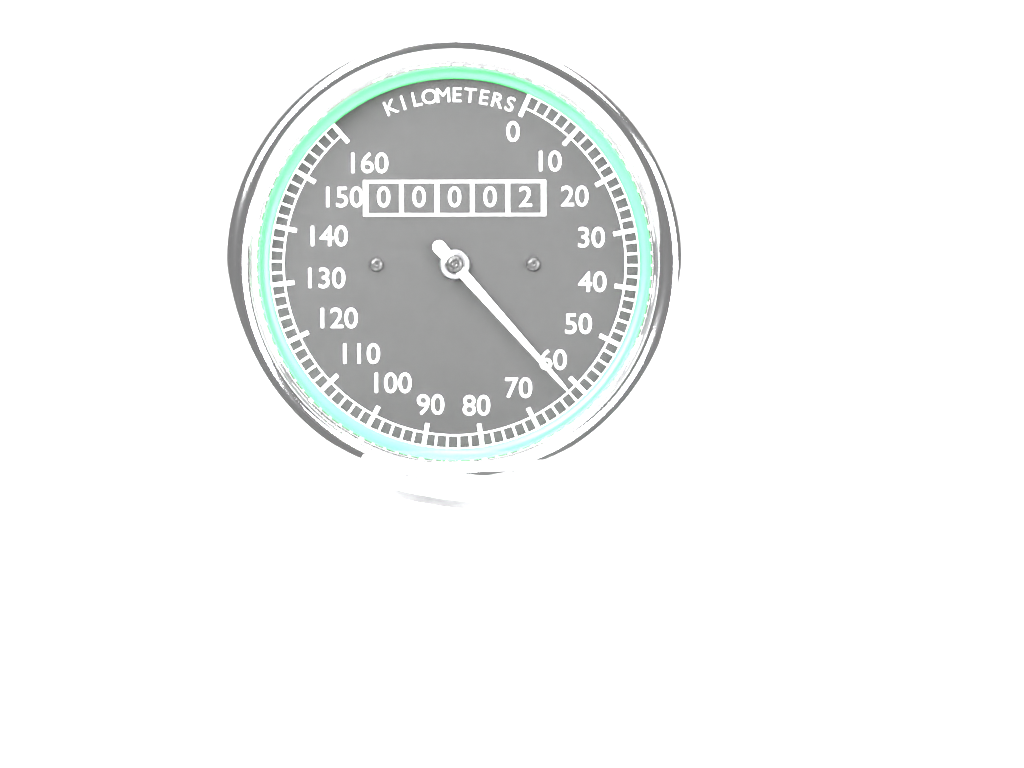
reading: 62 km/h
